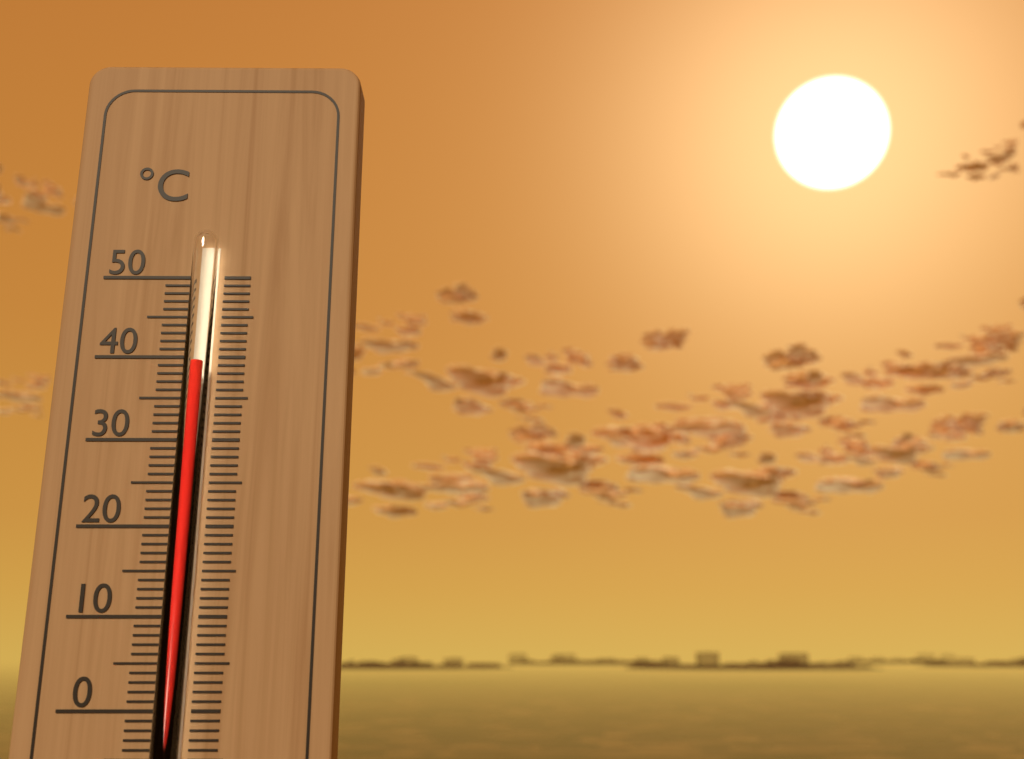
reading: 39 °C
